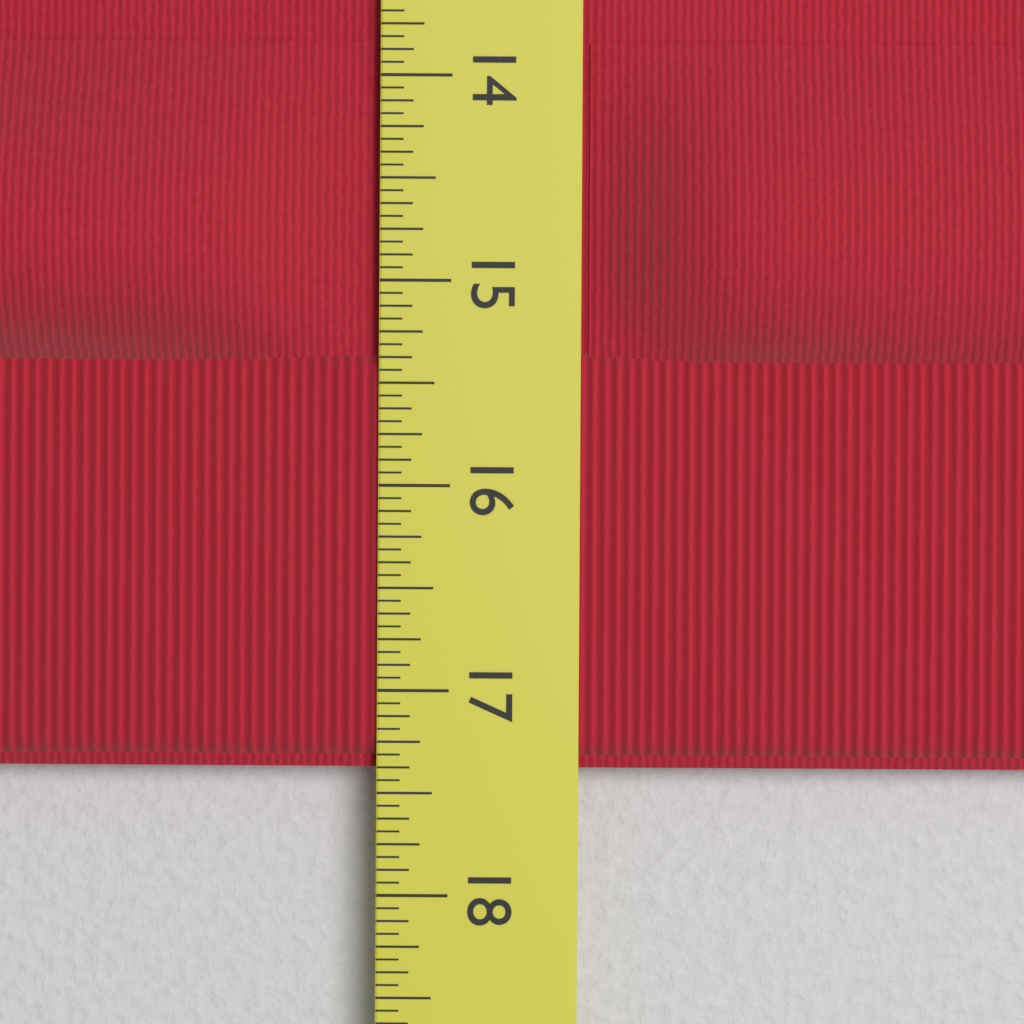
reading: 17.3750 in
